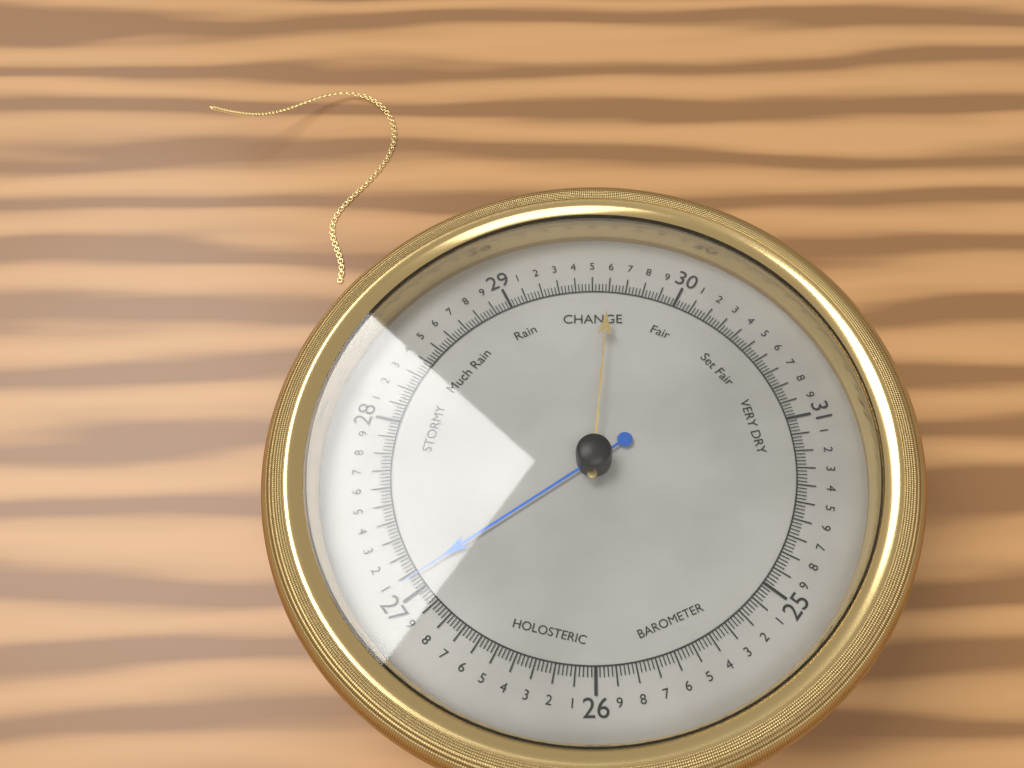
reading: 27.08 (no unit)
